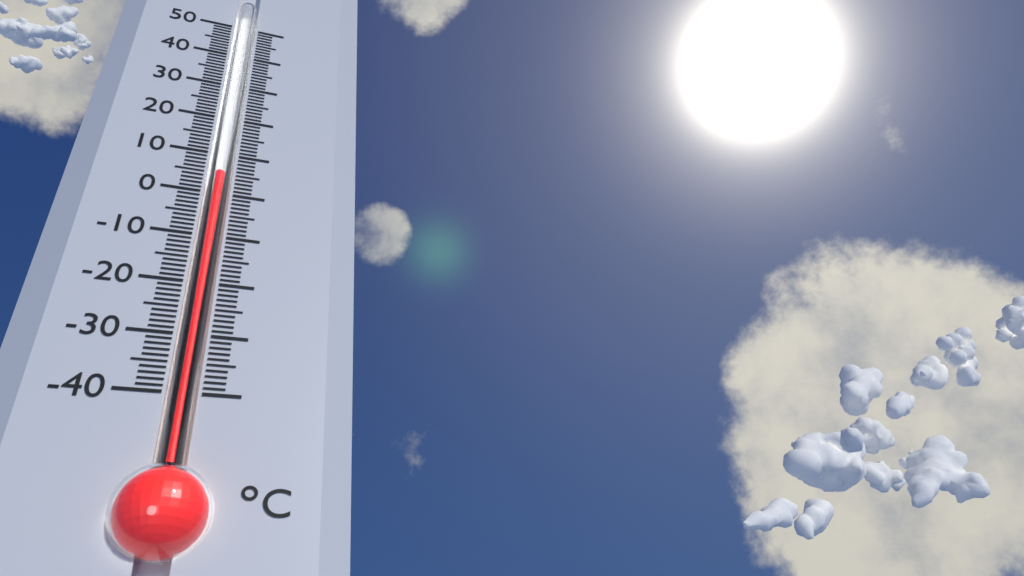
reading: 5 °C
